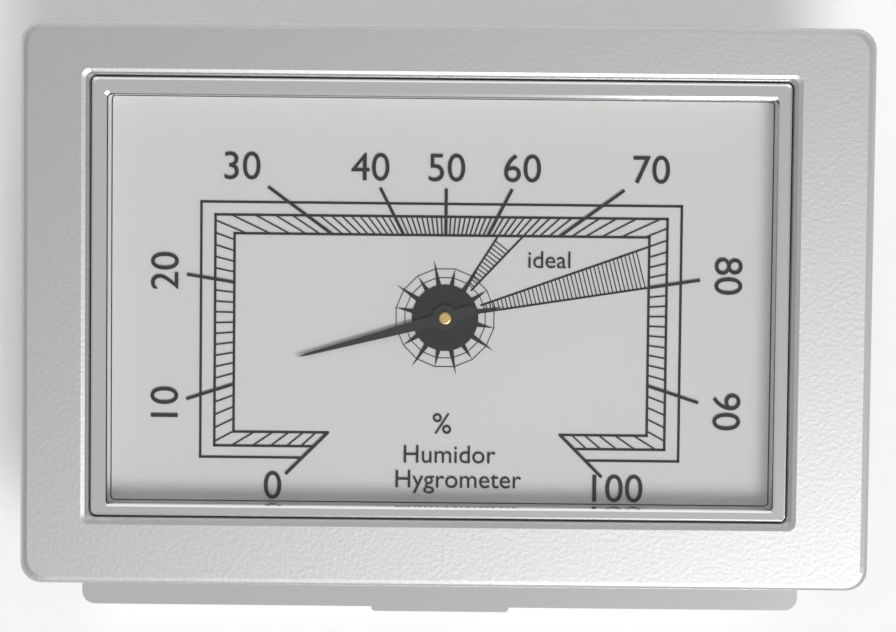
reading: 11 %
